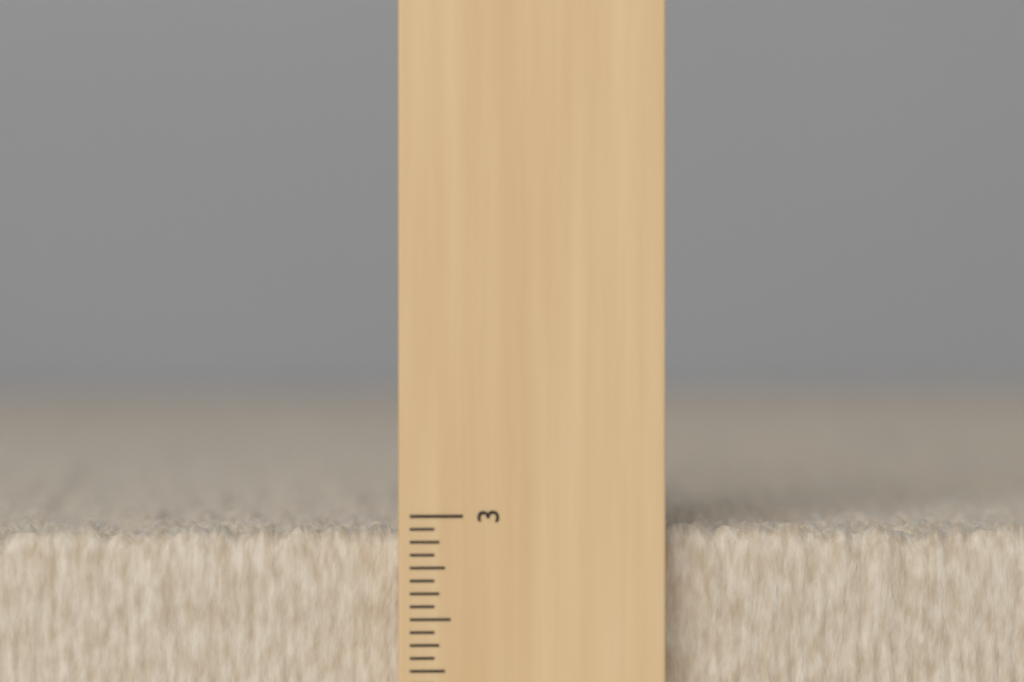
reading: 2.9375 (no unit)
